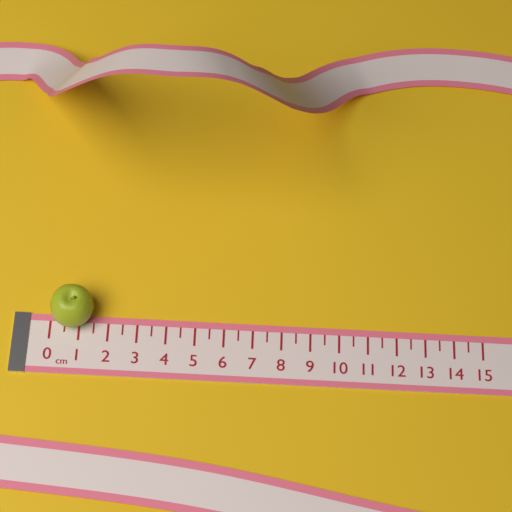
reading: 1.5 cm
